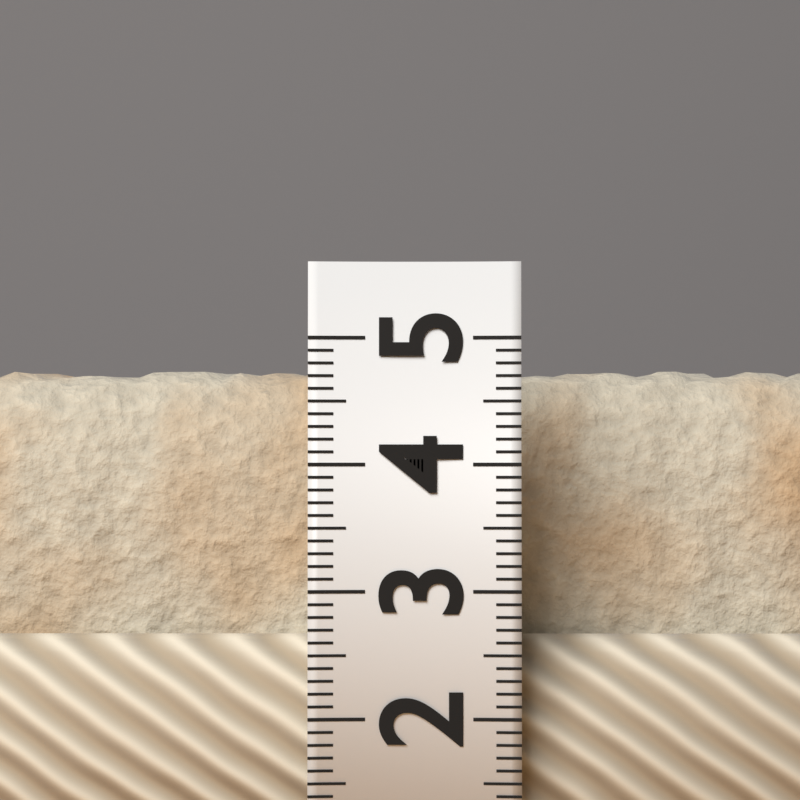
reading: 4.8 (no unit)
